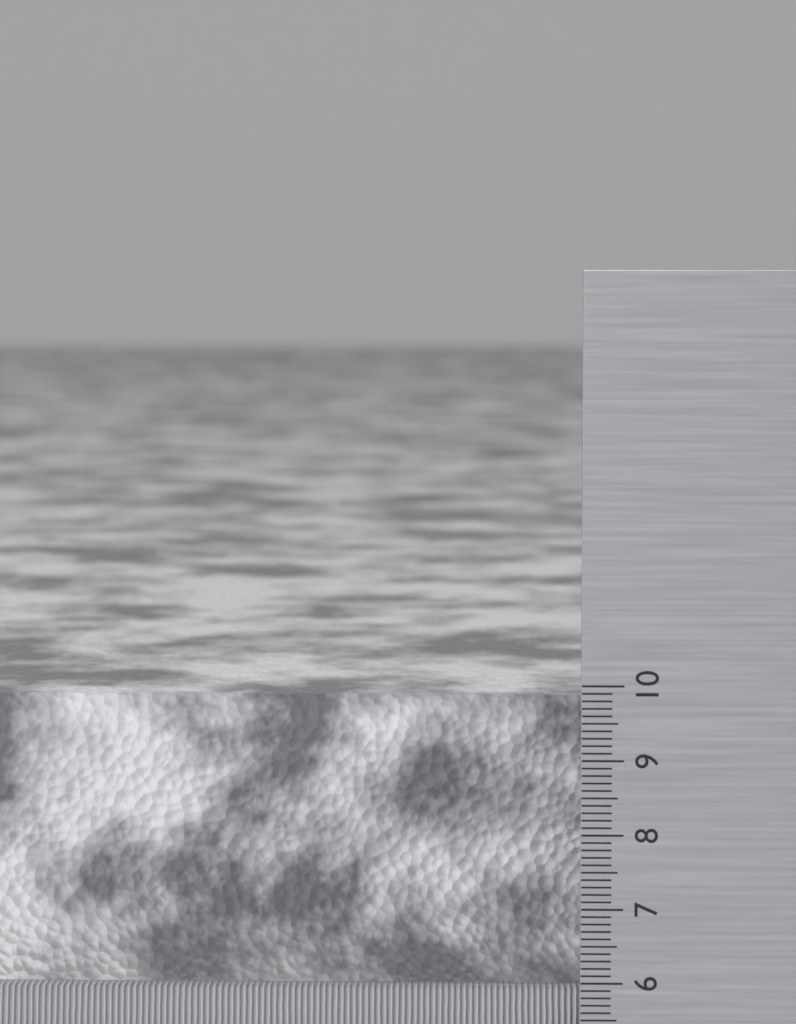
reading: 9.7 cm
